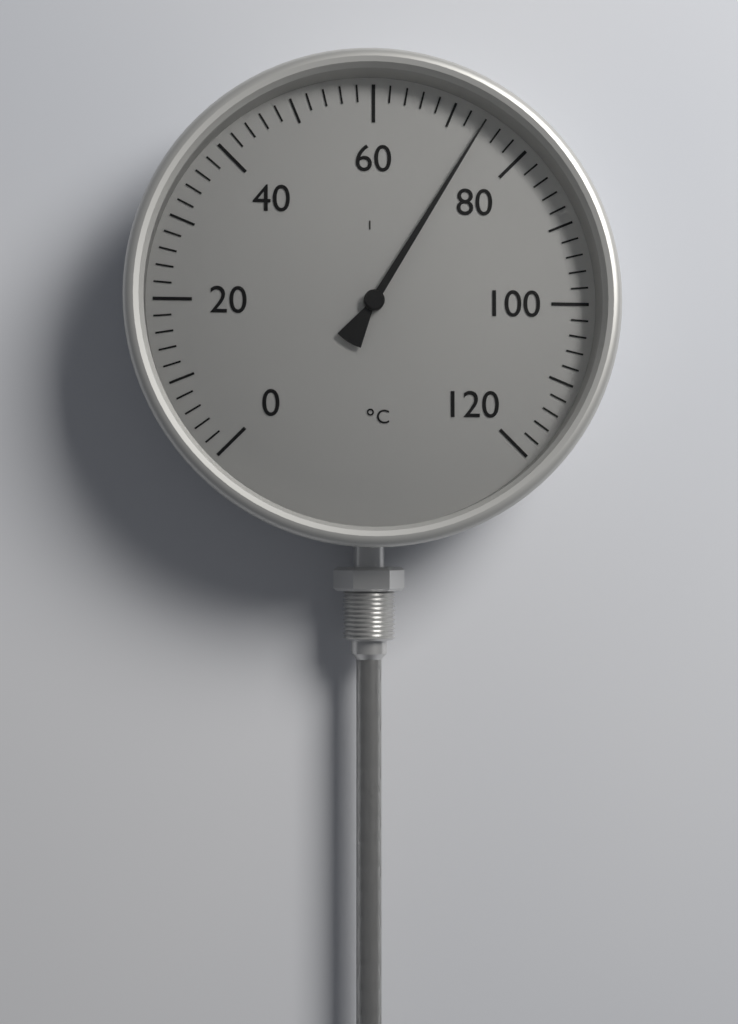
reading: 74 °C
